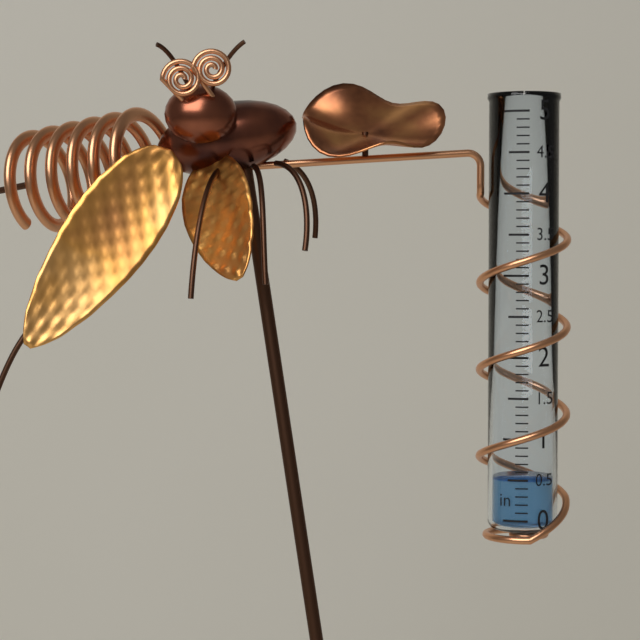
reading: 0.5 in
